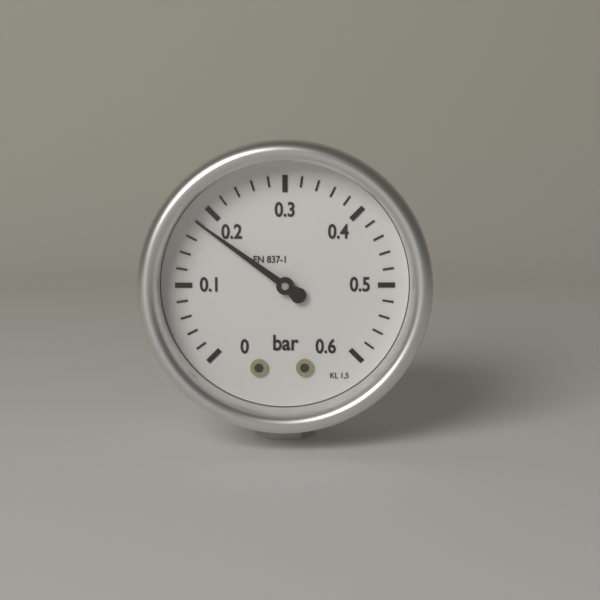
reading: 0.18 bar
